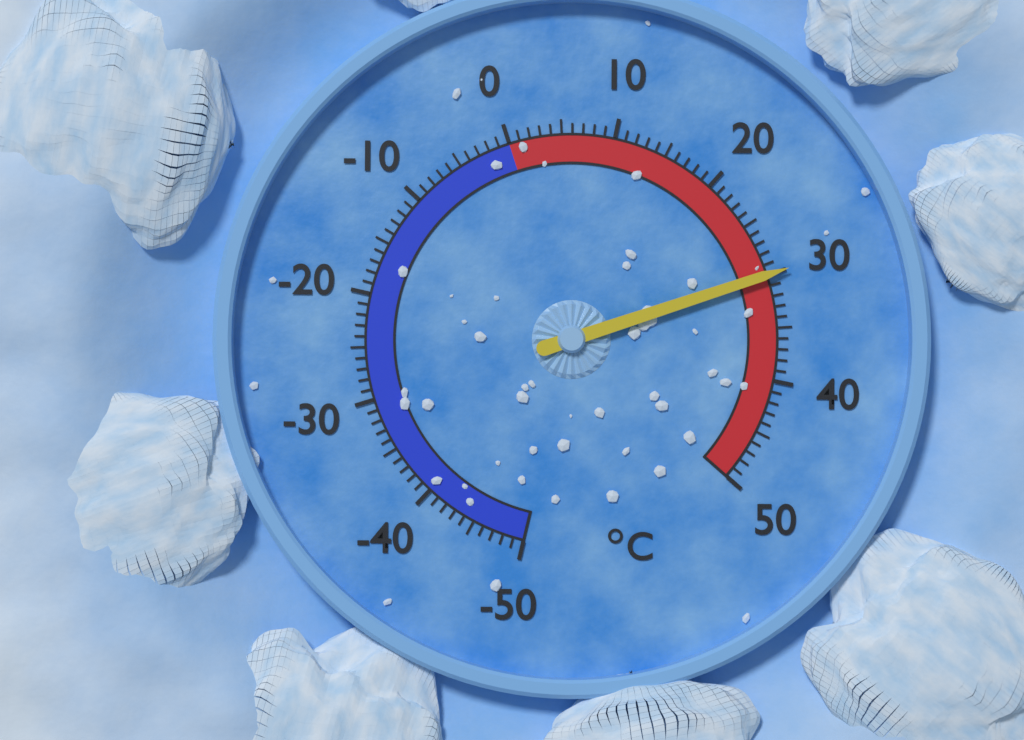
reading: 30 °C
